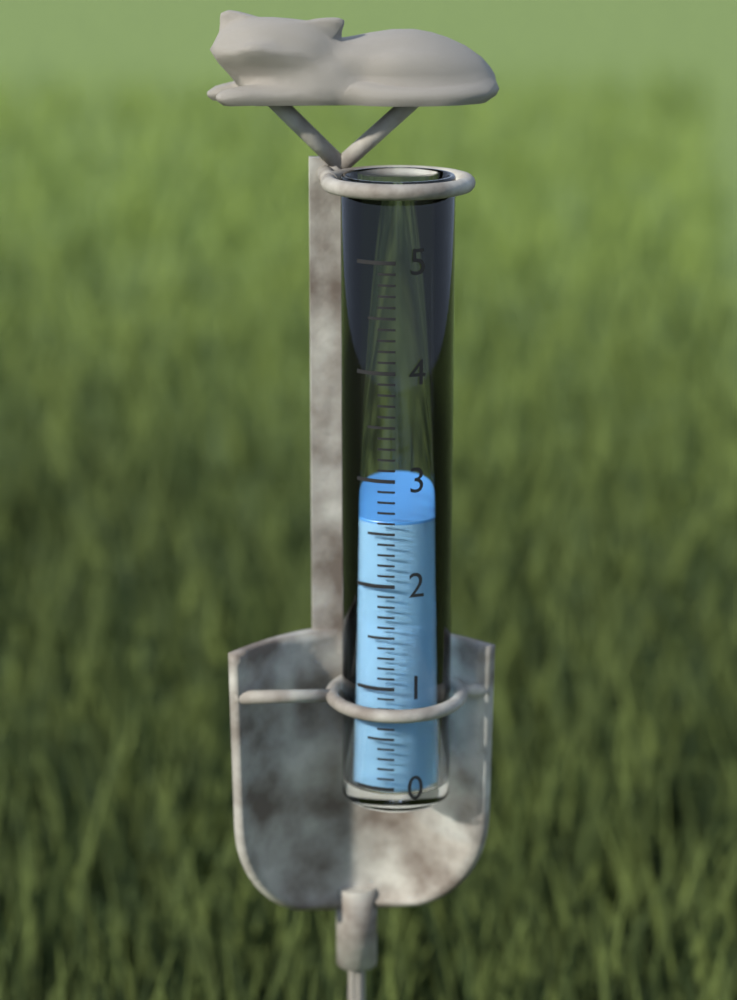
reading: 2.6 (no unit)
